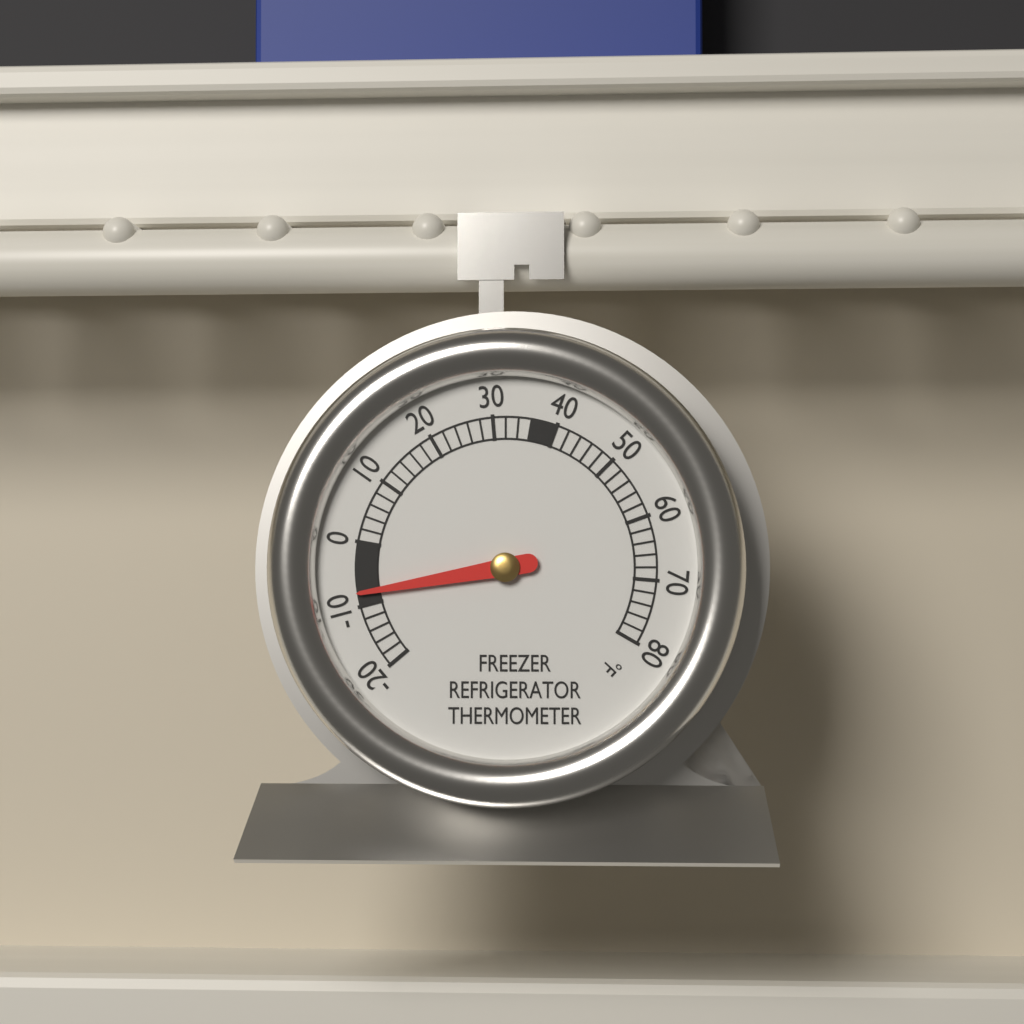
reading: -8 °F
